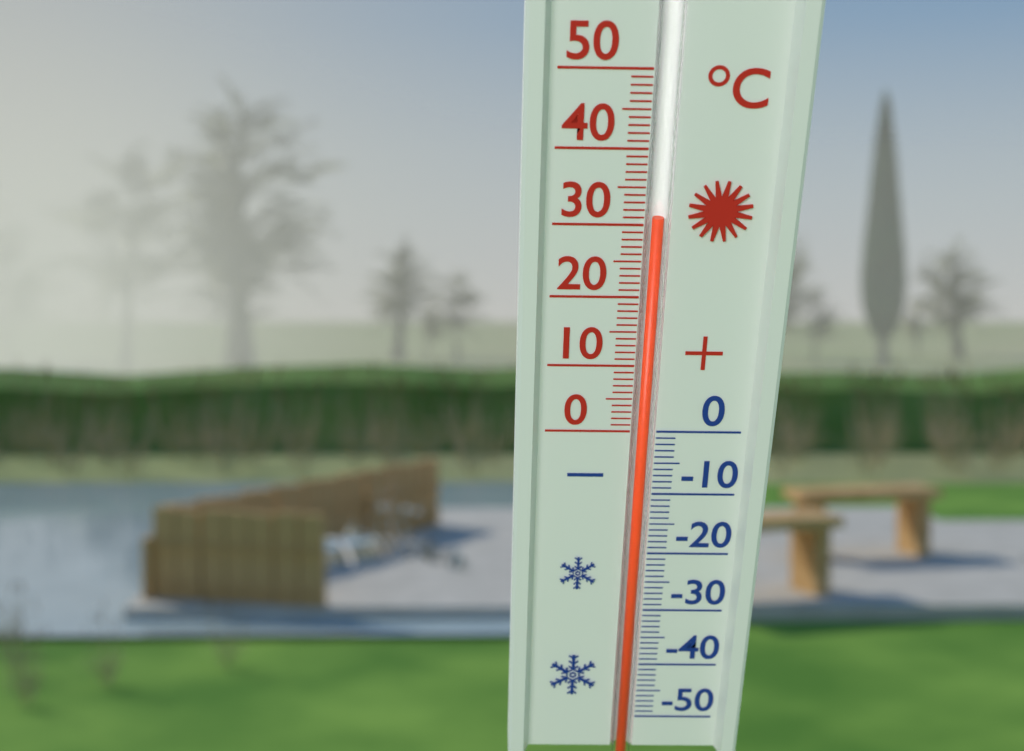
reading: 31 °C
